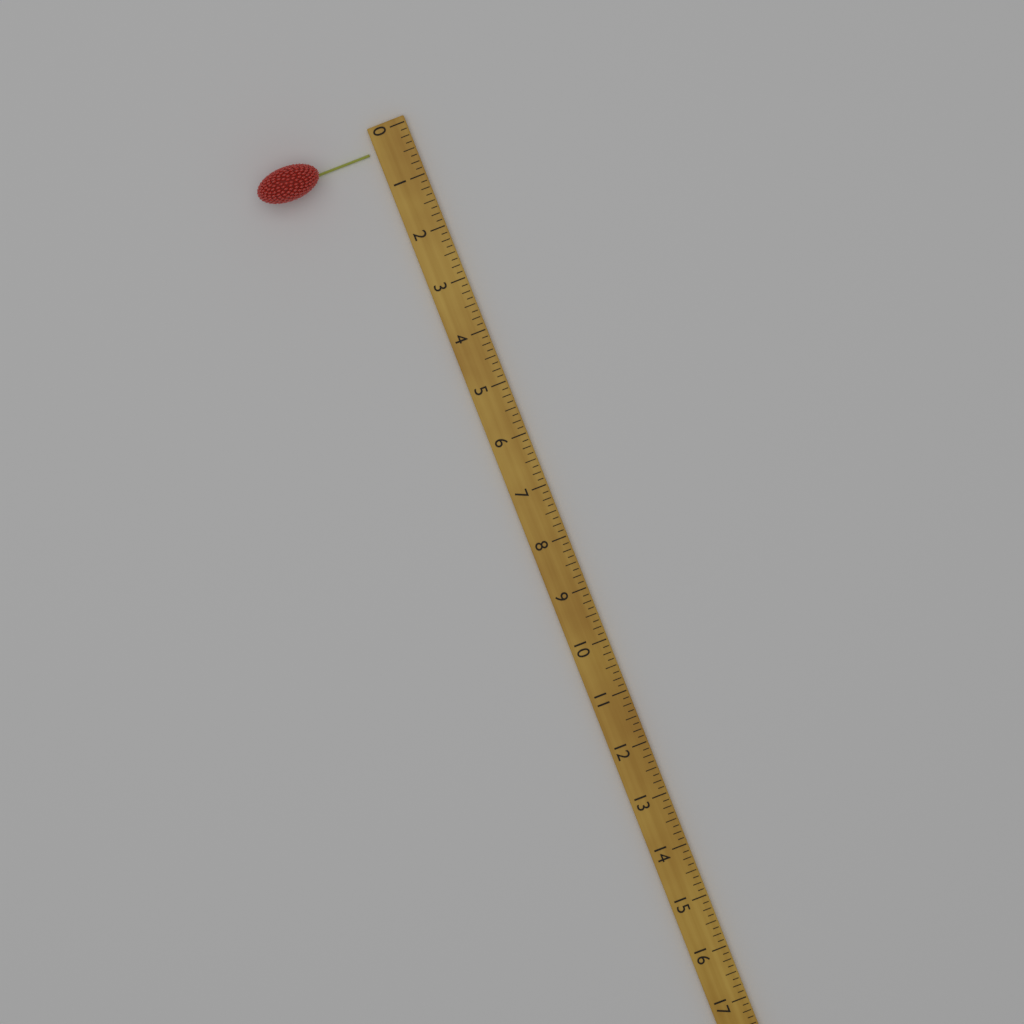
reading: 0.625 (no unit)
